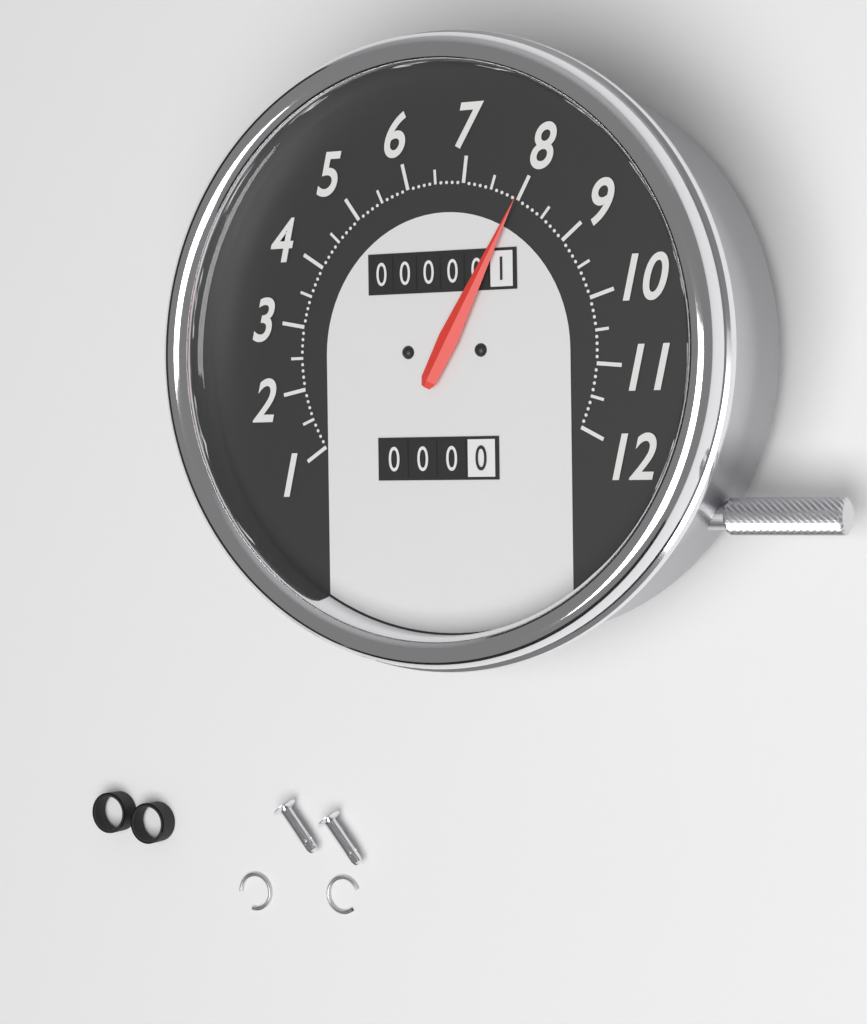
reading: 8.0 (no unit)
